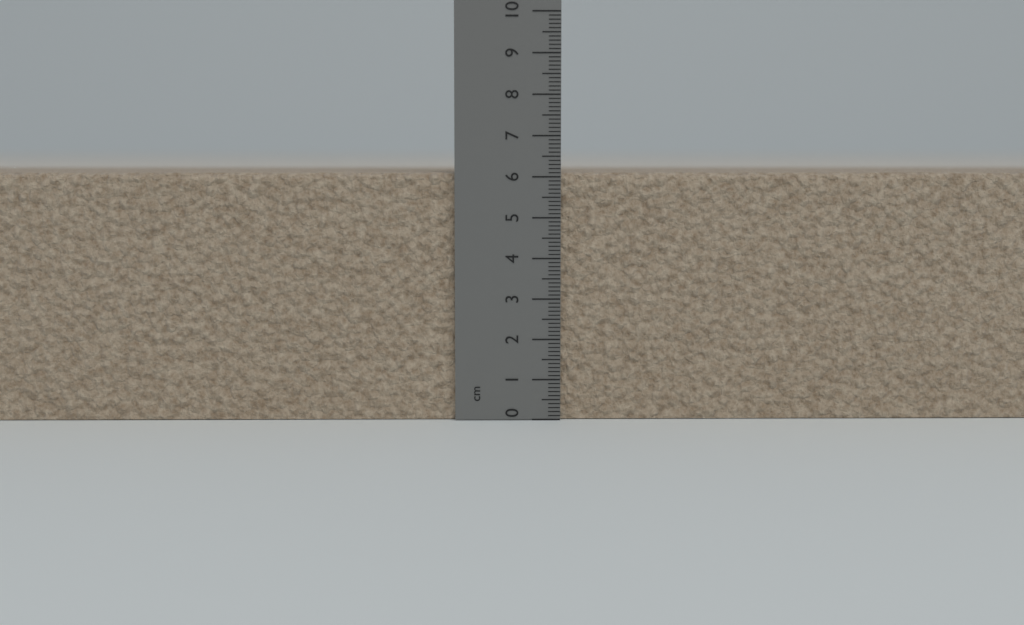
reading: 6.1 cm
